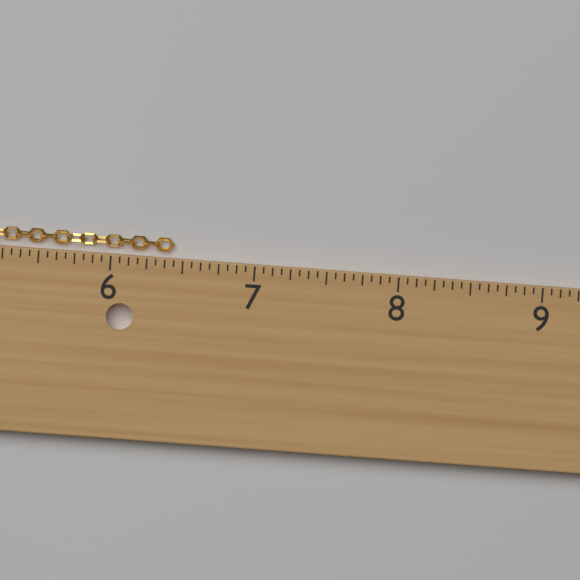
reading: 6.4375 in
